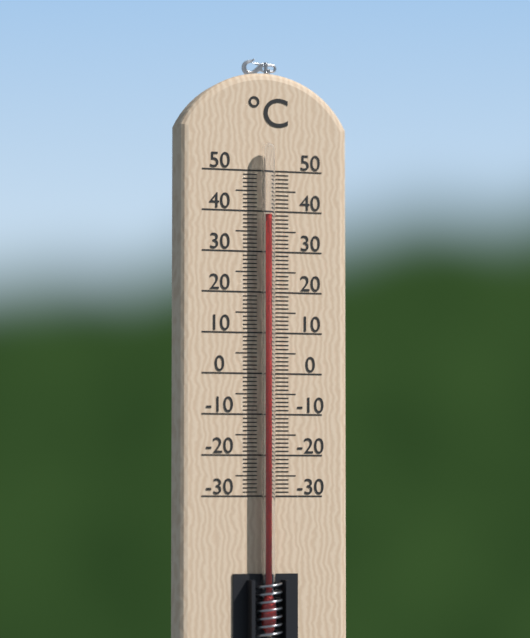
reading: 39 °C
